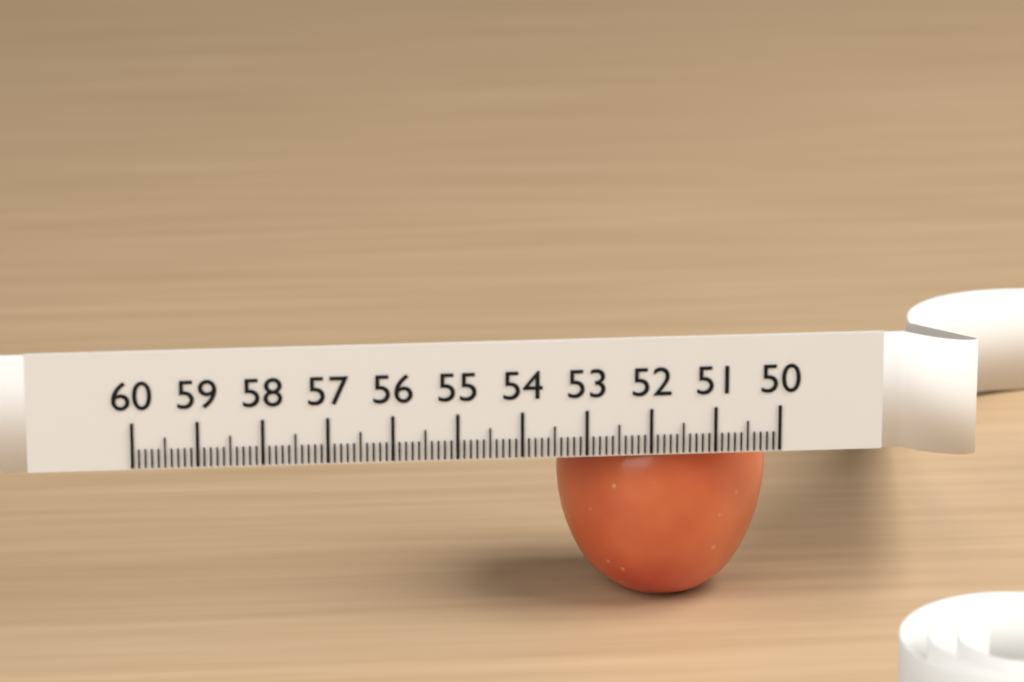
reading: 53.3 (no unit)
